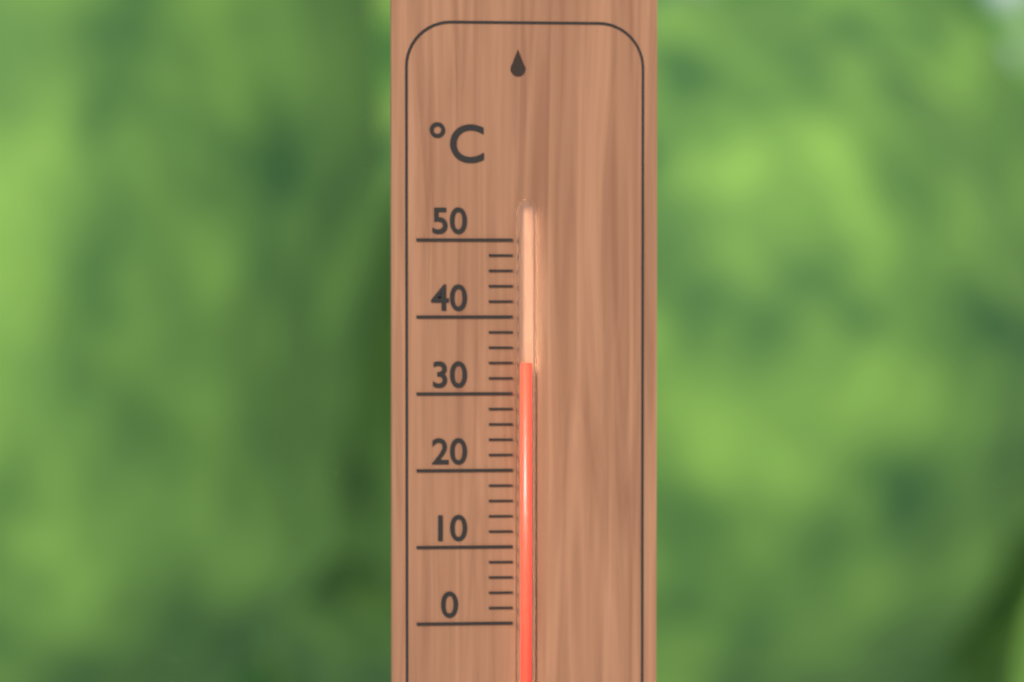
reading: 34 °C
